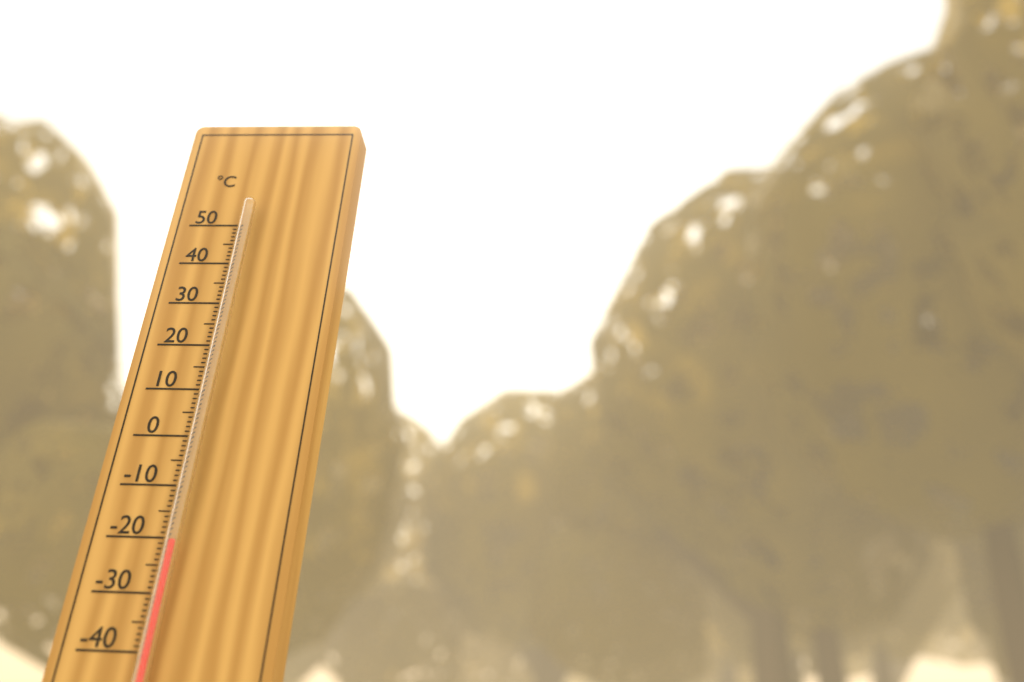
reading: -21 °C
